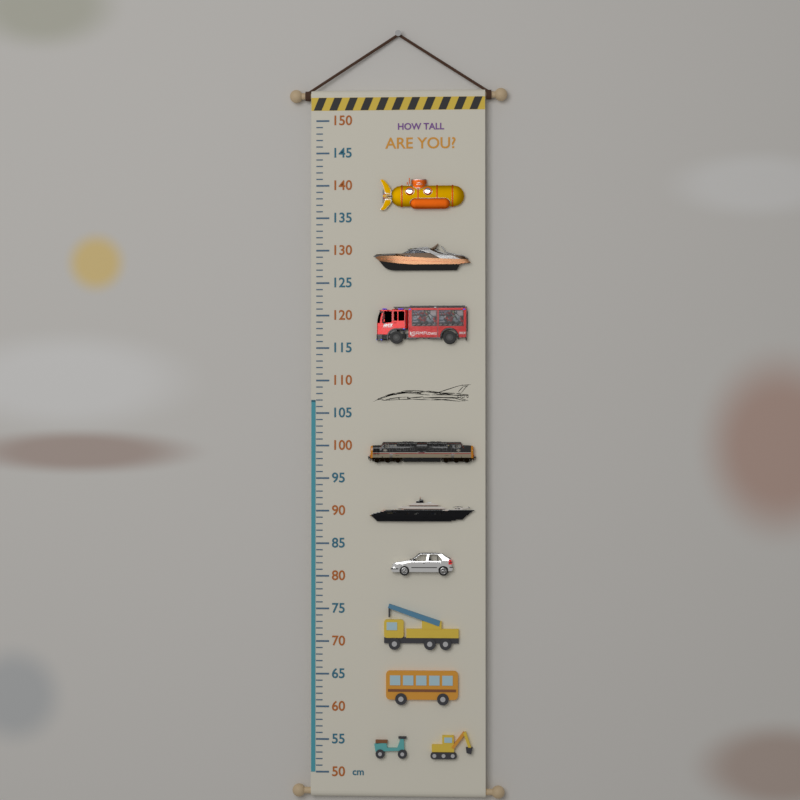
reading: 107 cm
